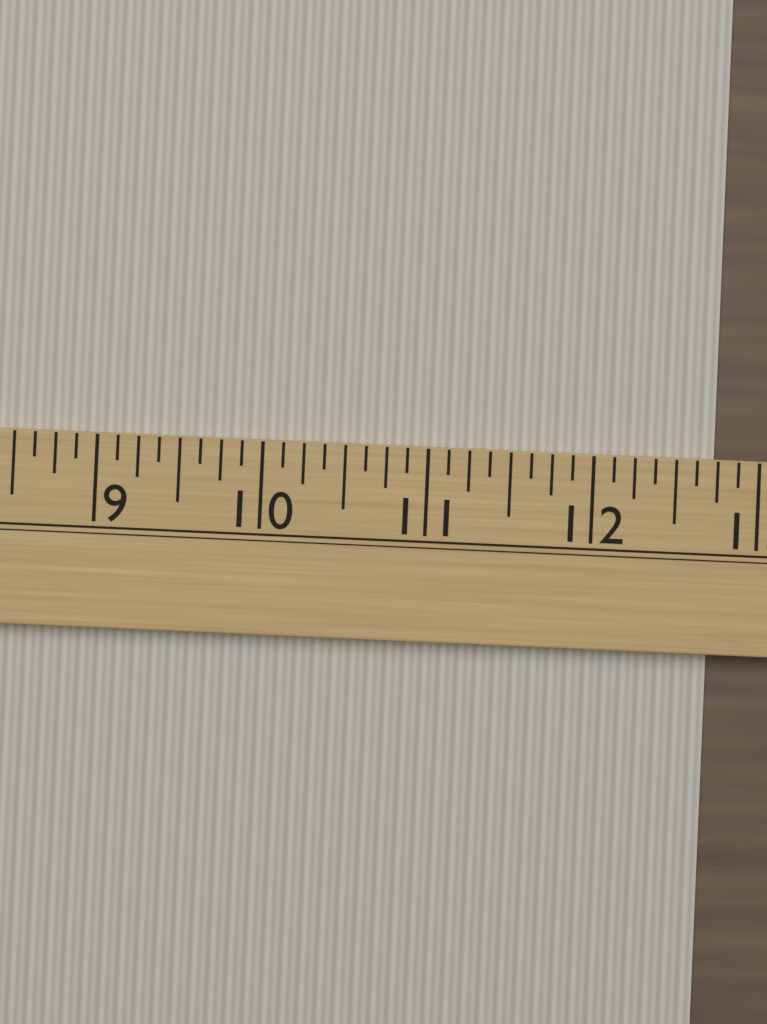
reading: 12.750 (no unit)
